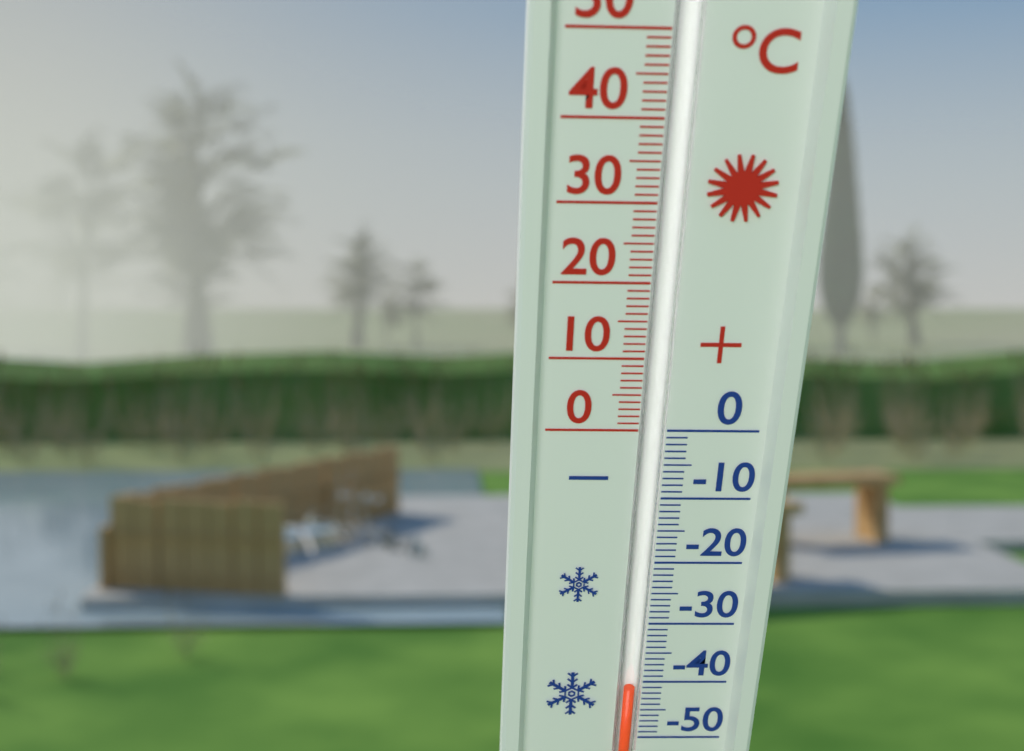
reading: -41 °C
